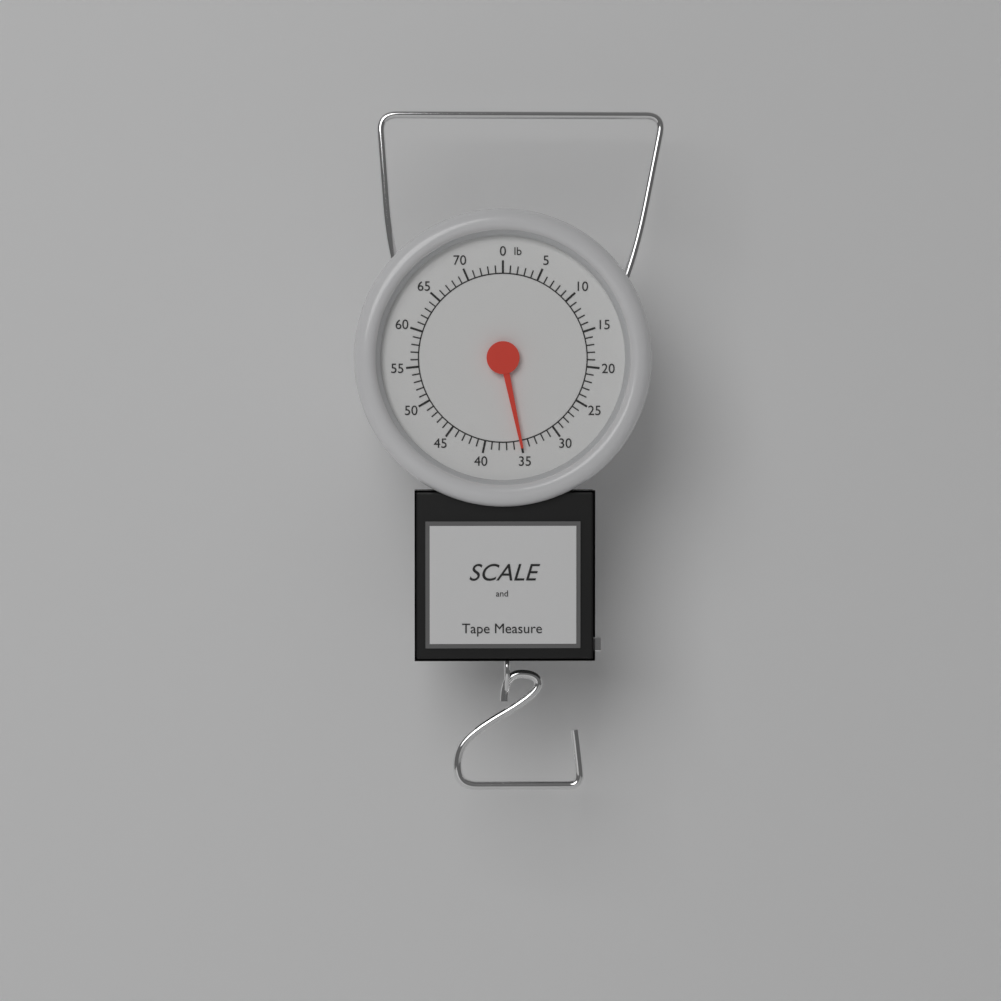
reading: 35 lb
